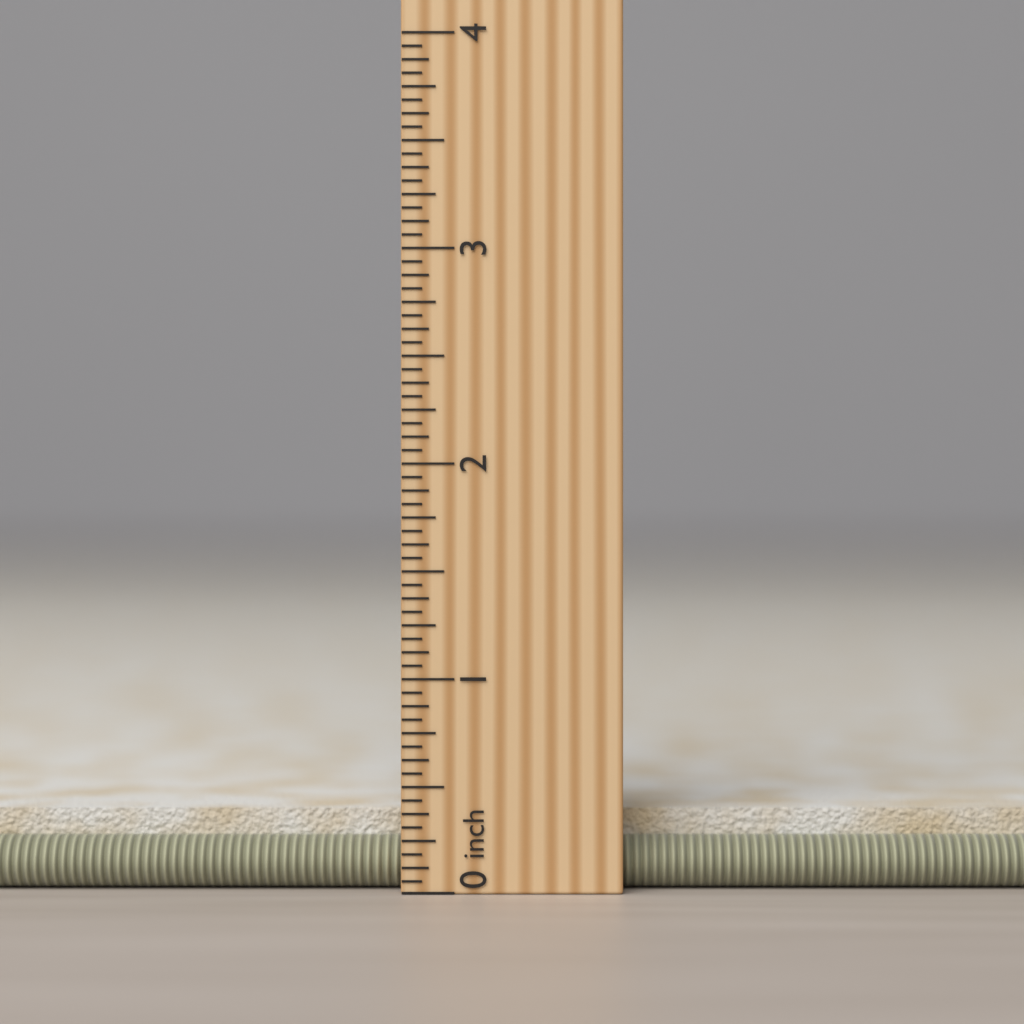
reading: 0.4000 in
